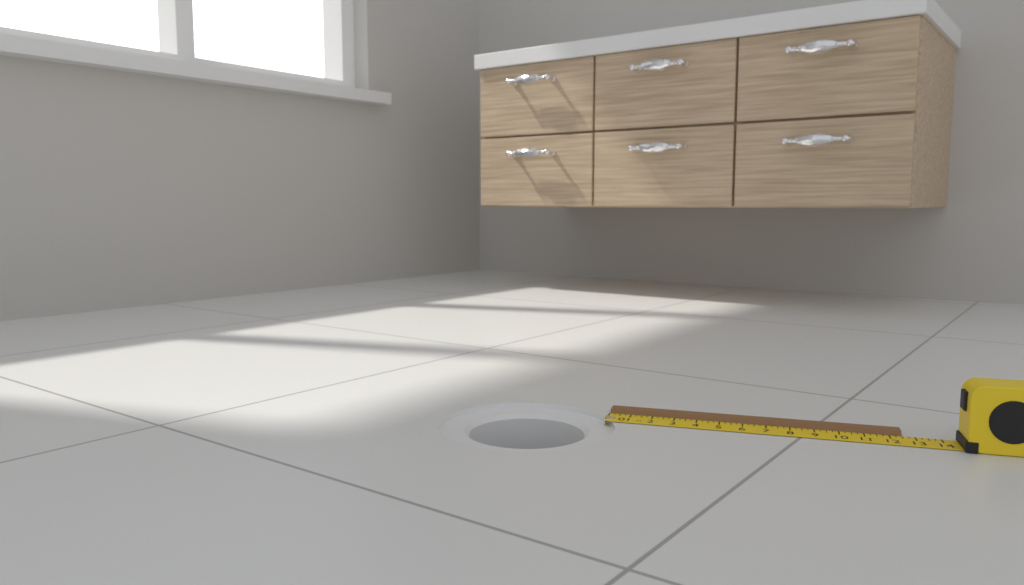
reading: 12.50 in
